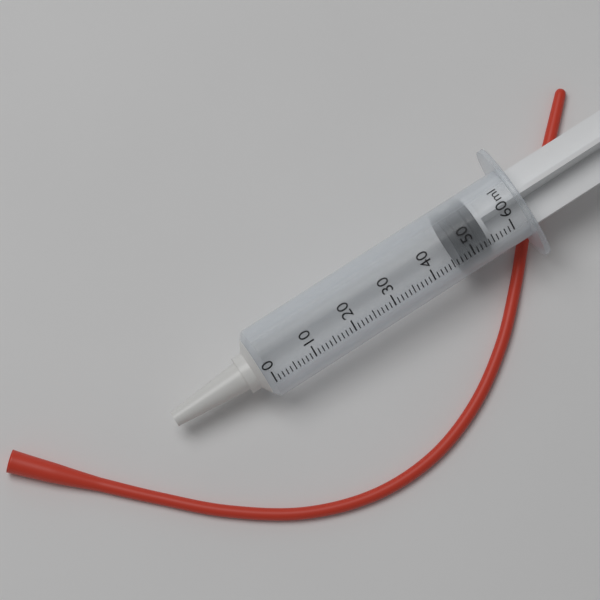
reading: 47 ml
